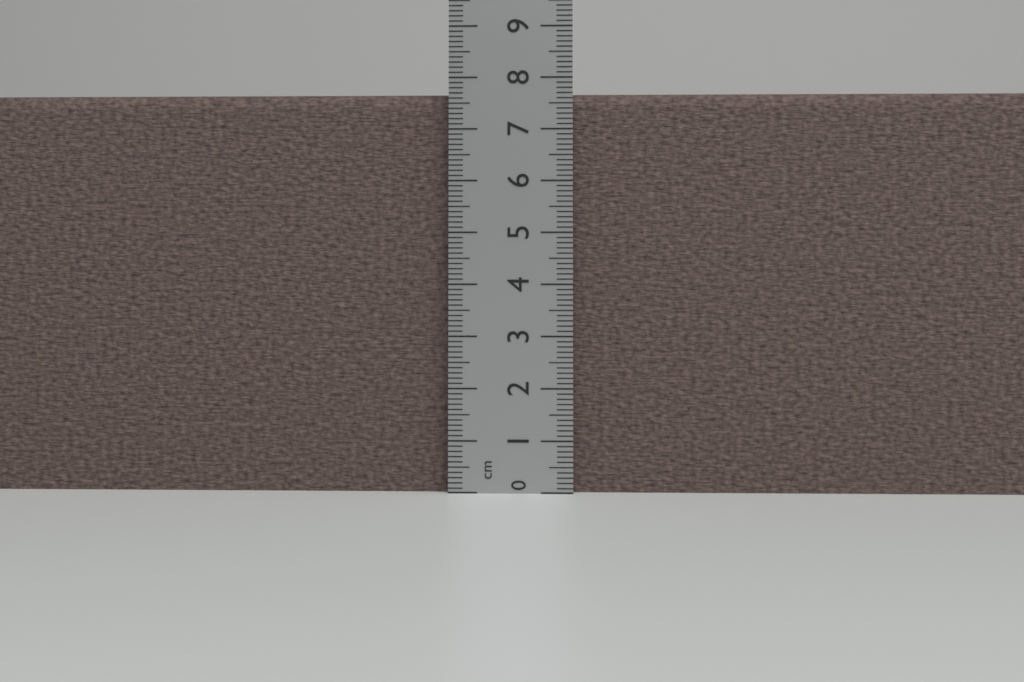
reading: 7.7 cm
